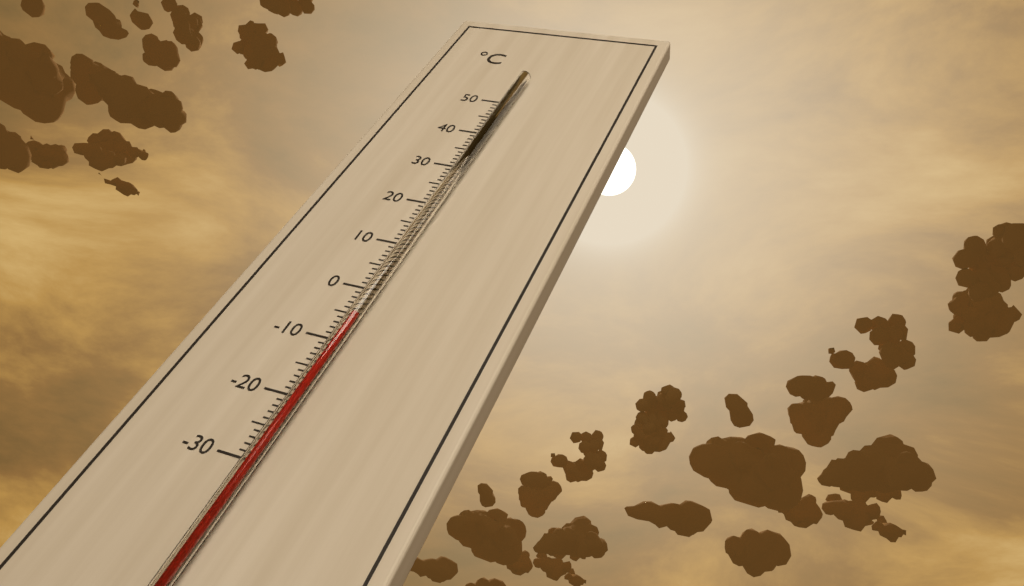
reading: -6 °C
